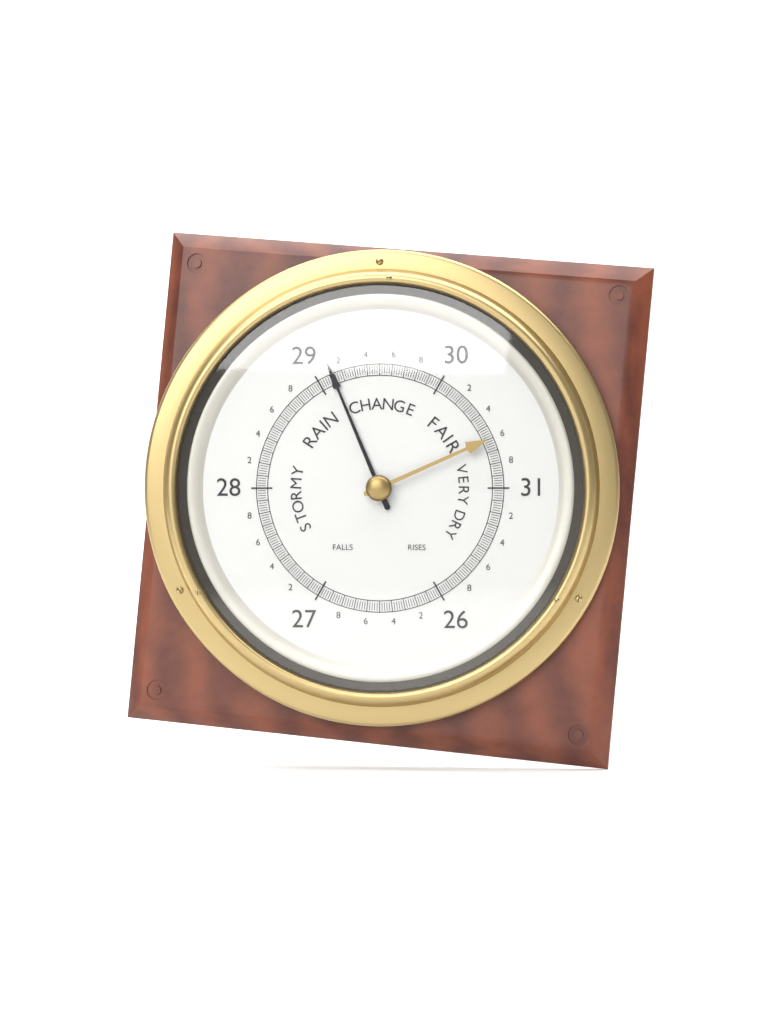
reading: 29.12 (no unit)
